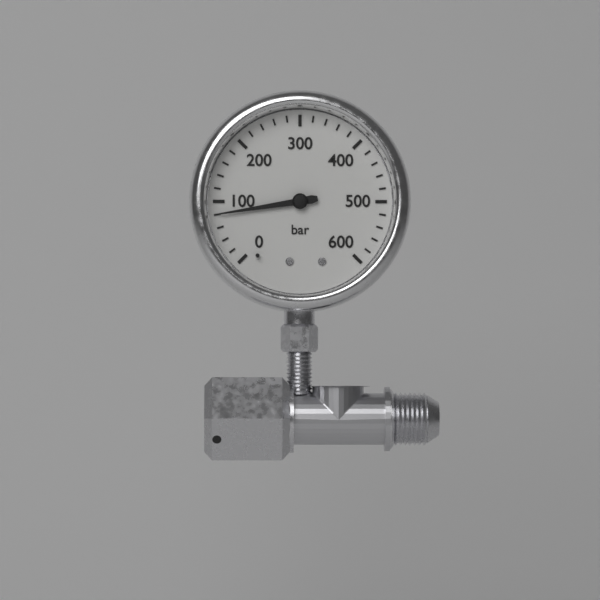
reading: 80 bar
